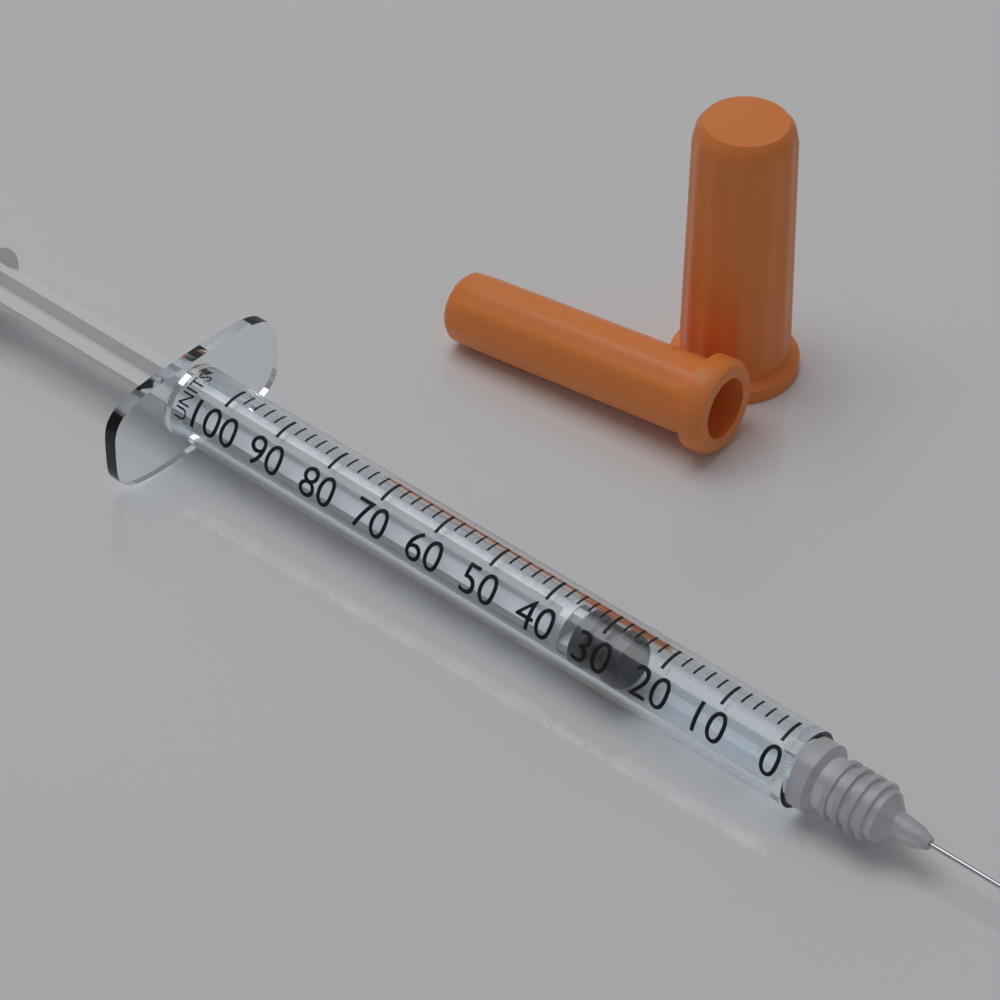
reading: 26 units
